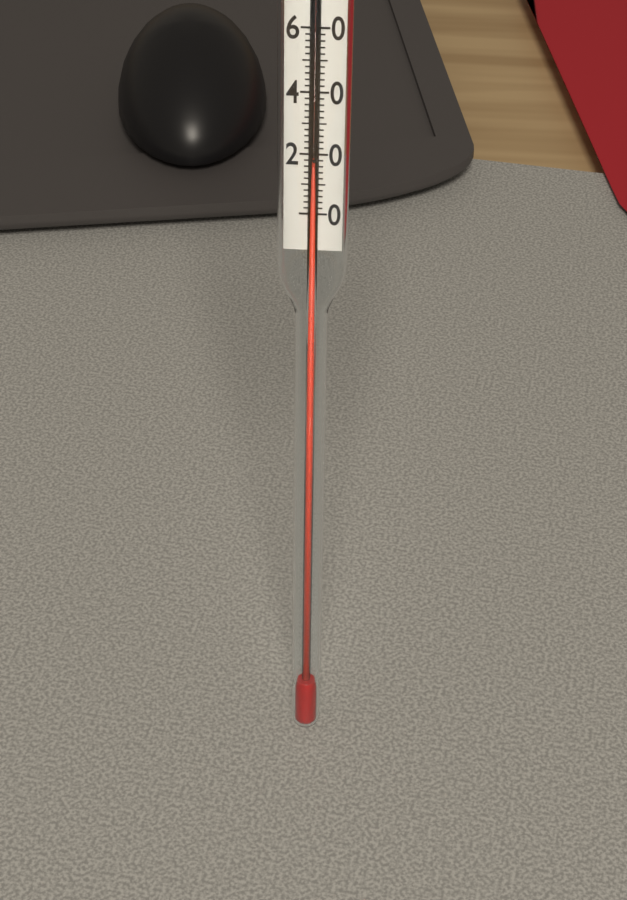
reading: 16 (no unit)
